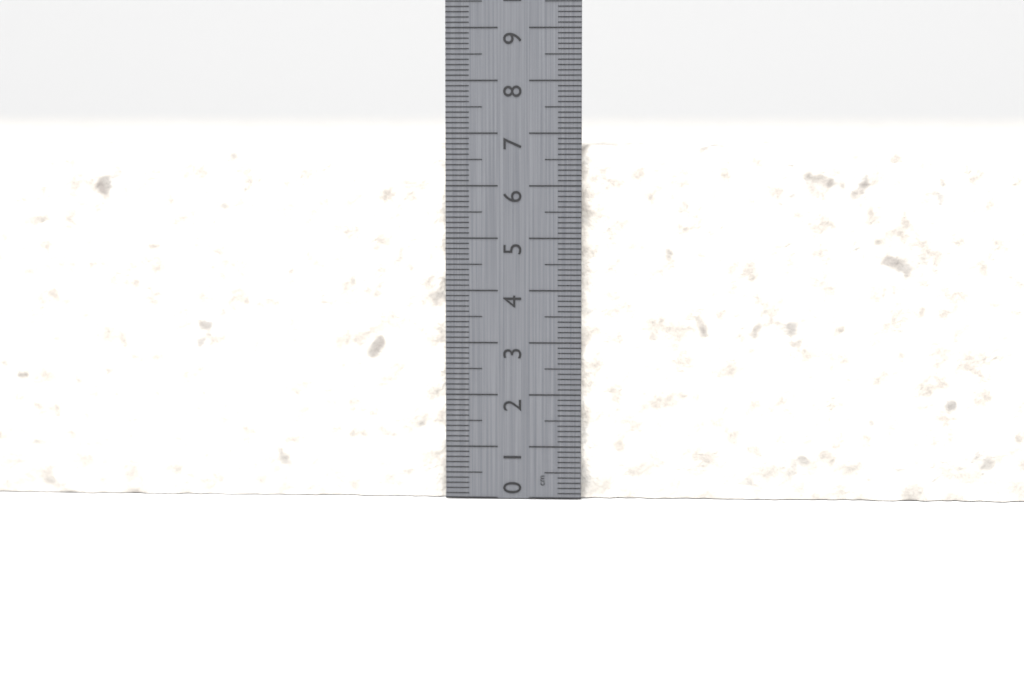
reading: 6.8 cm
